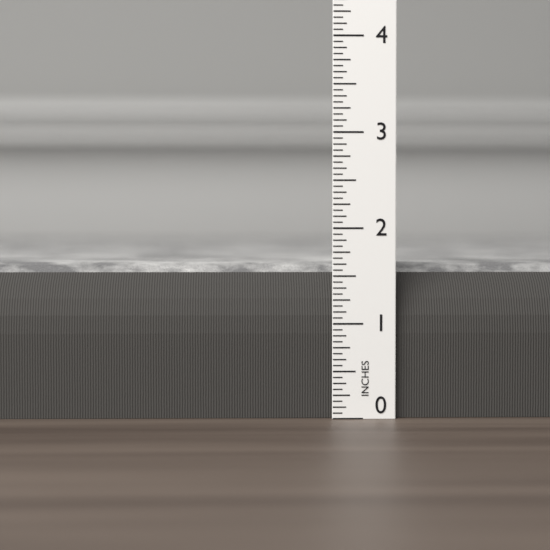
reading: 1.6250 in
